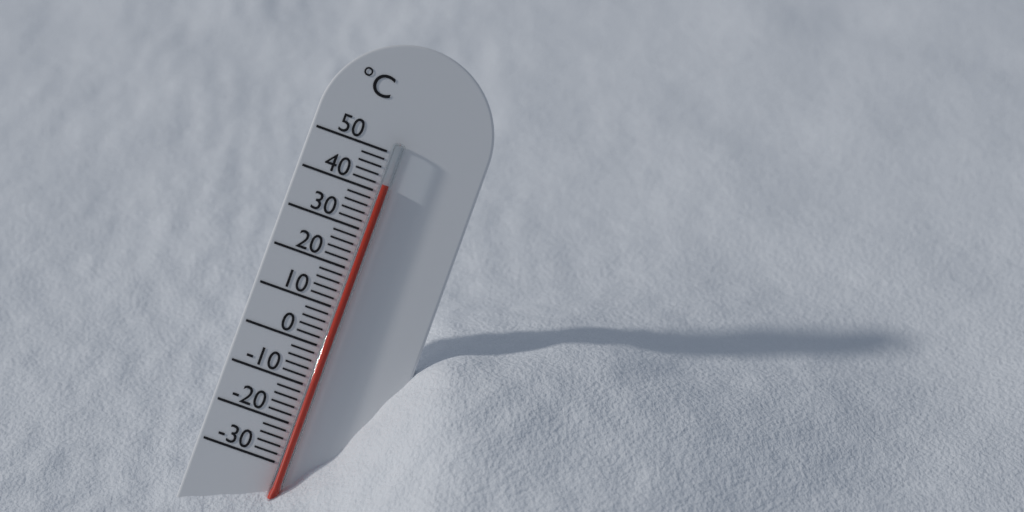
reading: 42 °C
